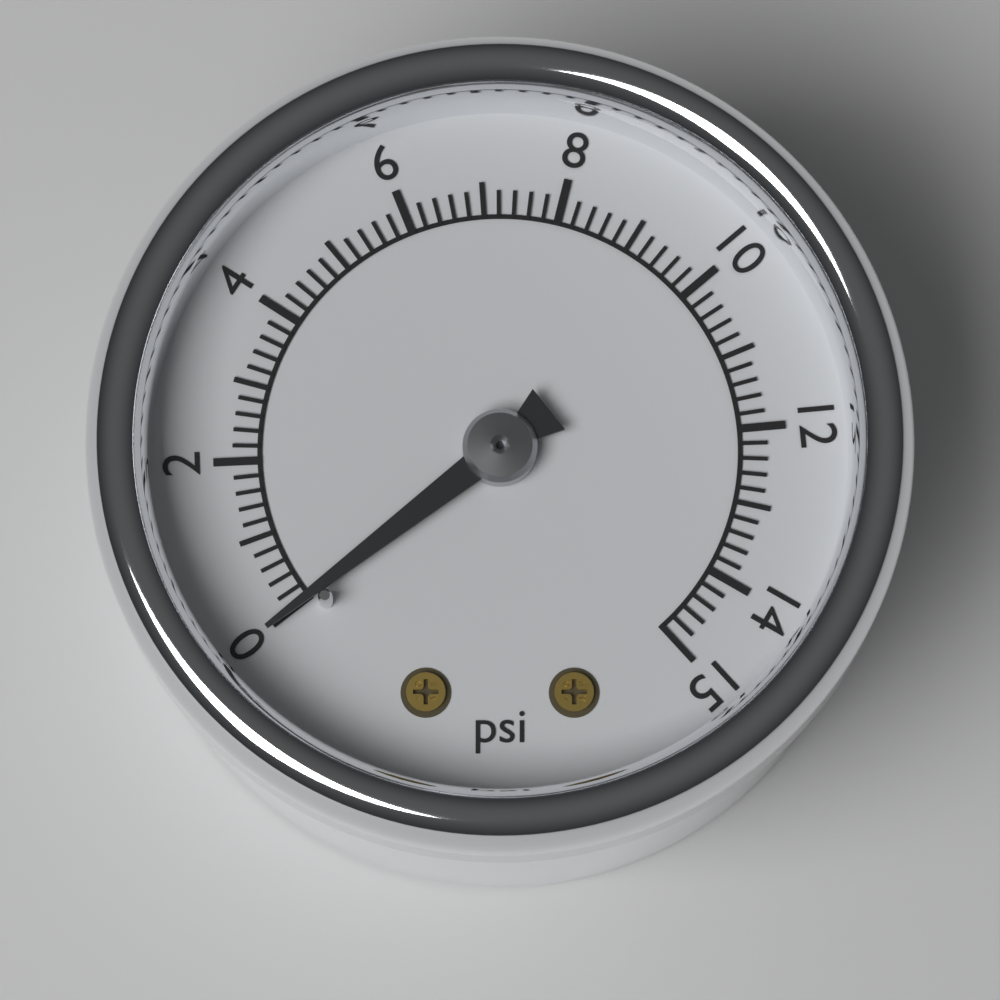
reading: 0.0 psi
